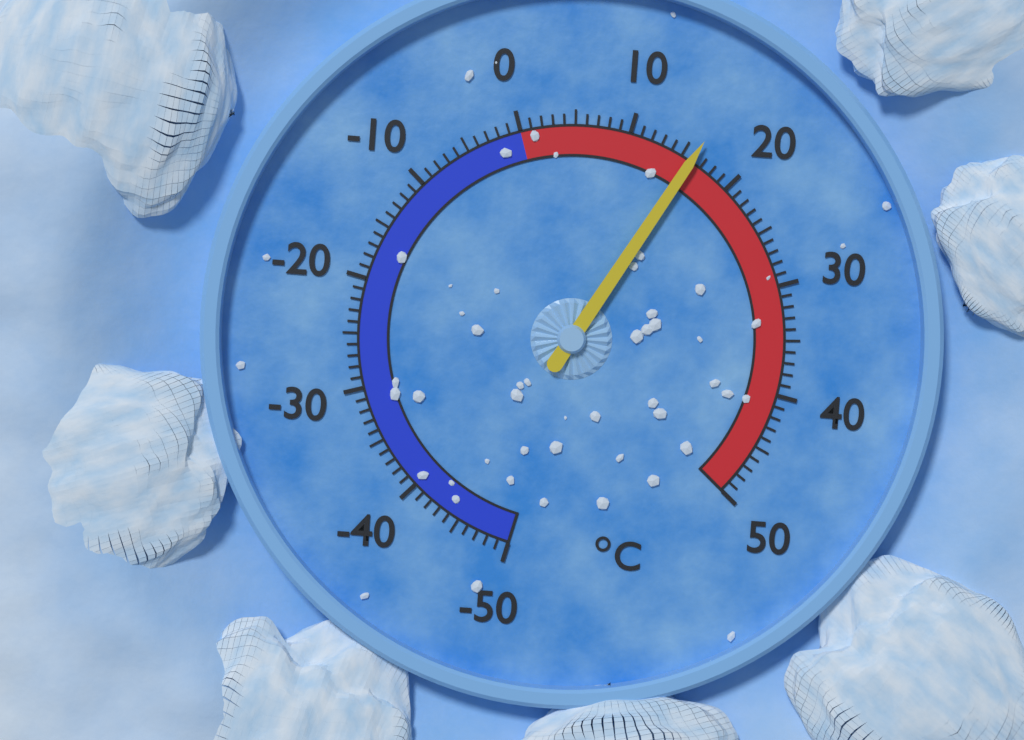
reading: 16 °C
